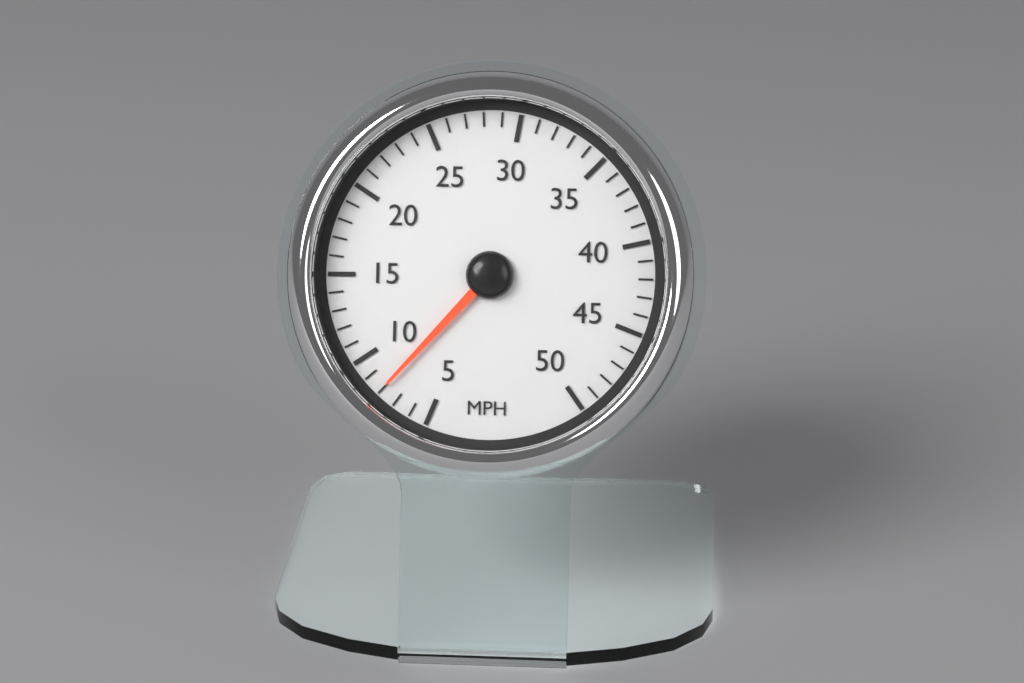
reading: 8 MPH
